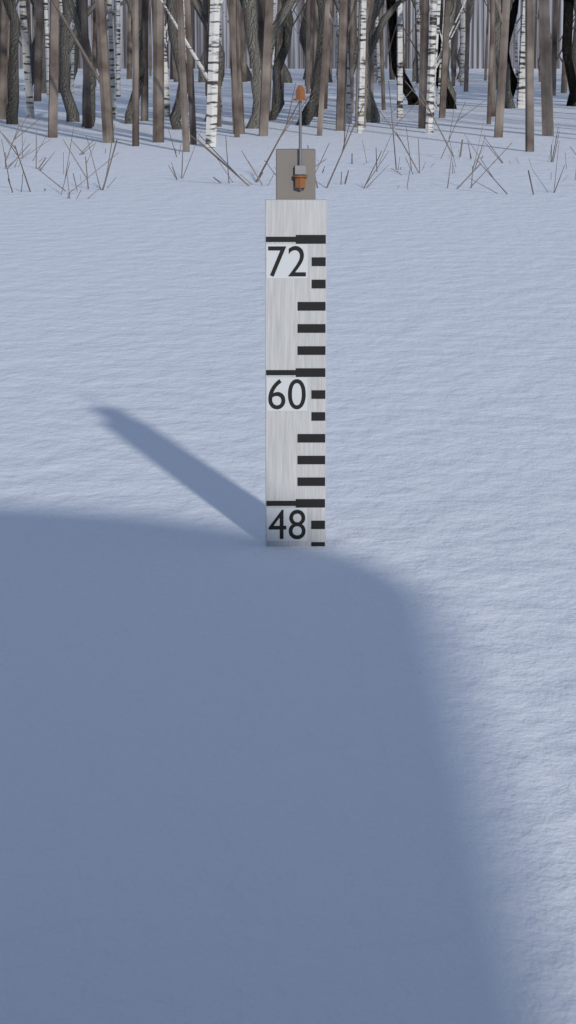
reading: 44 (no unit)
